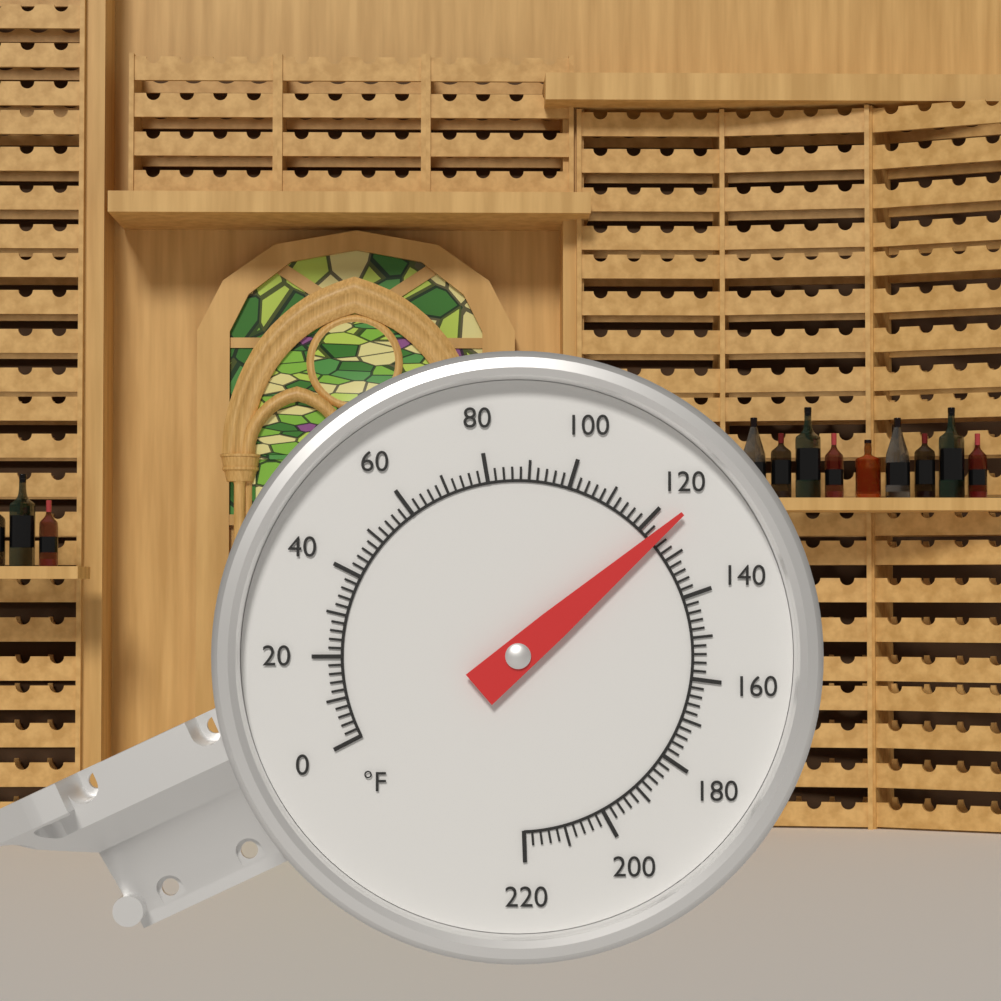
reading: 124 °F
